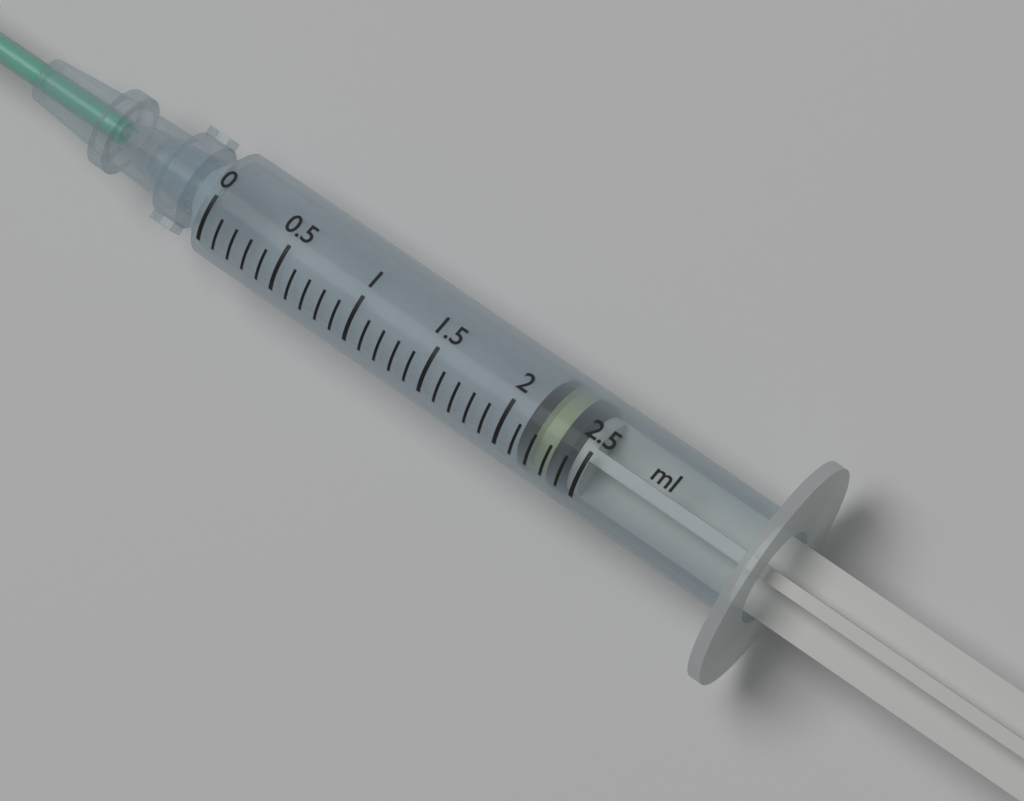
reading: 2.1 ml
